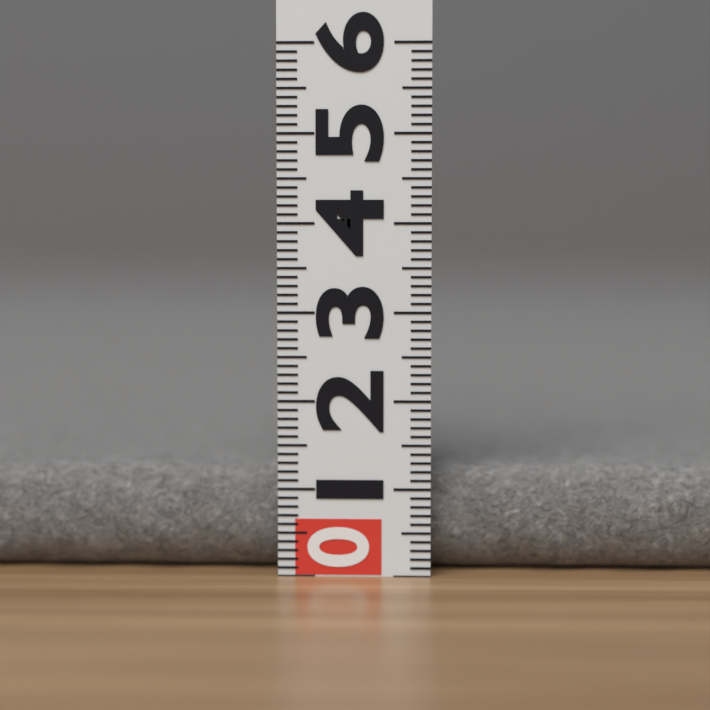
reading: 1.2 (no unit)
